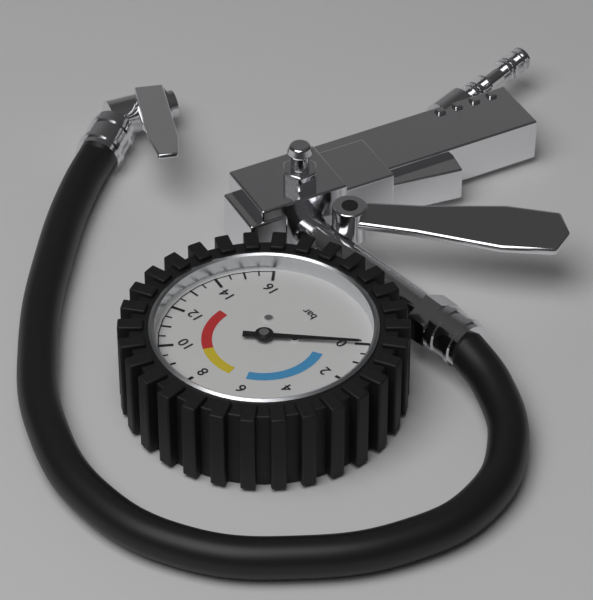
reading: 0.0 bar
